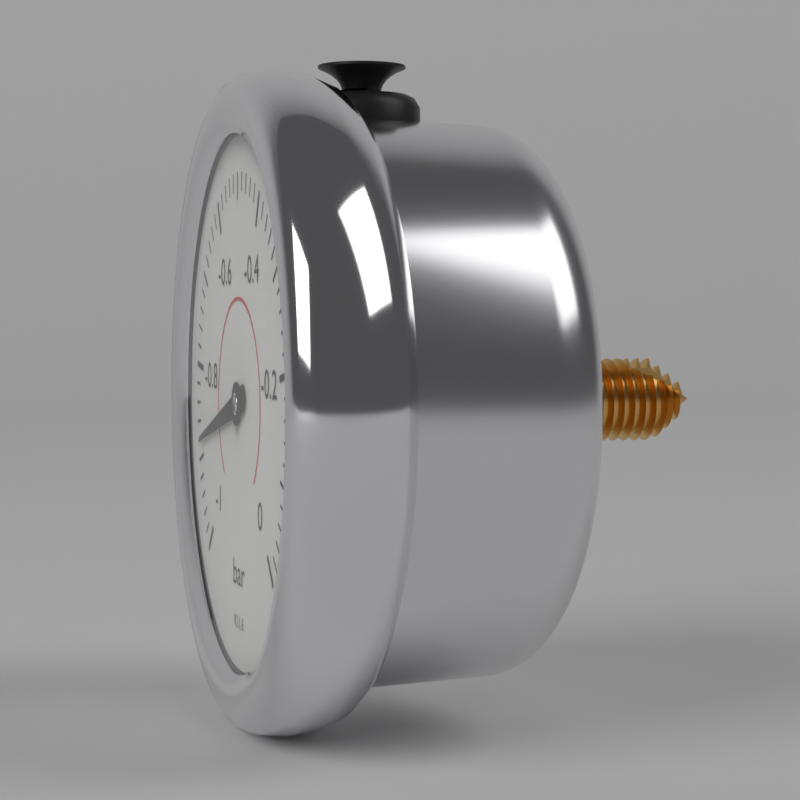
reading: -0.88 bar
